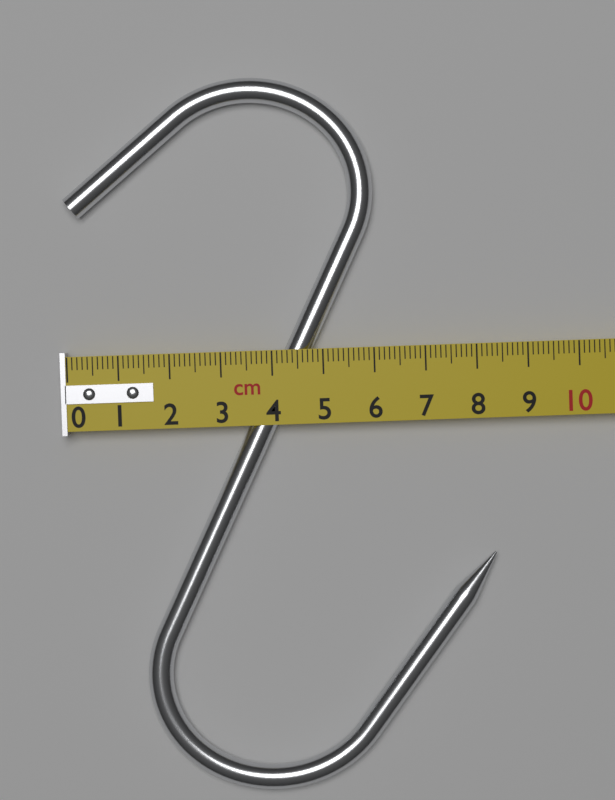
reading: 8.3 cm
